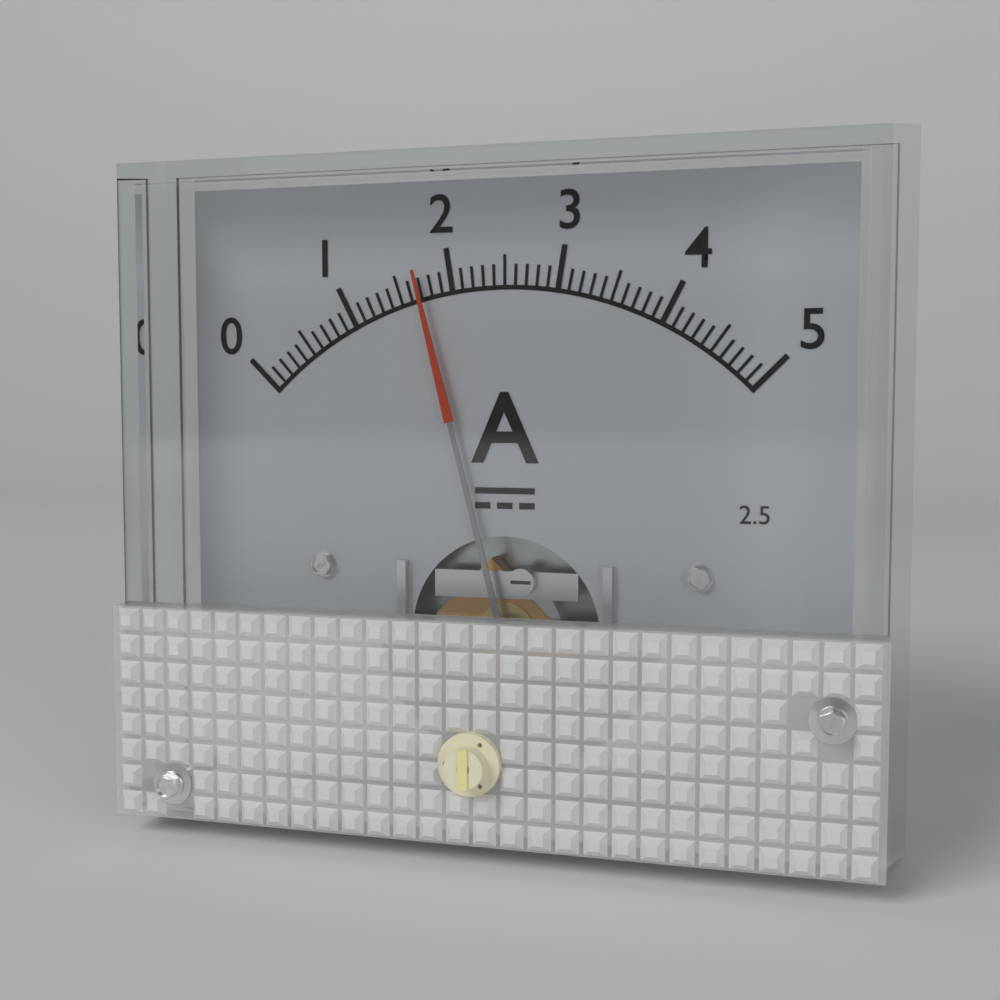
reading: 1.7 A
